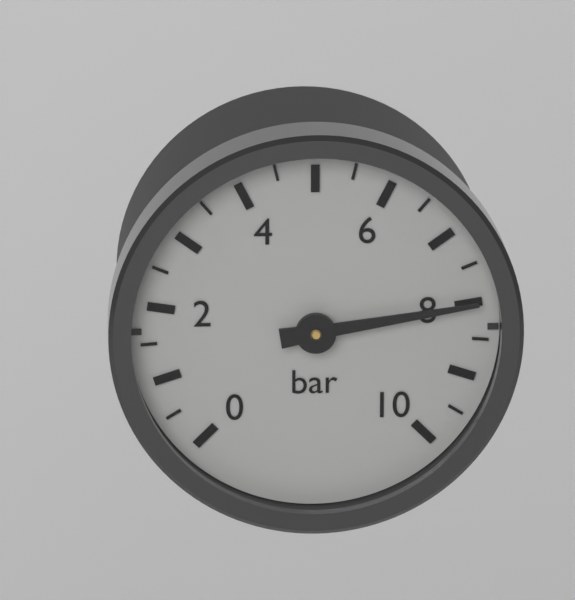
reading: 8.0 bar
